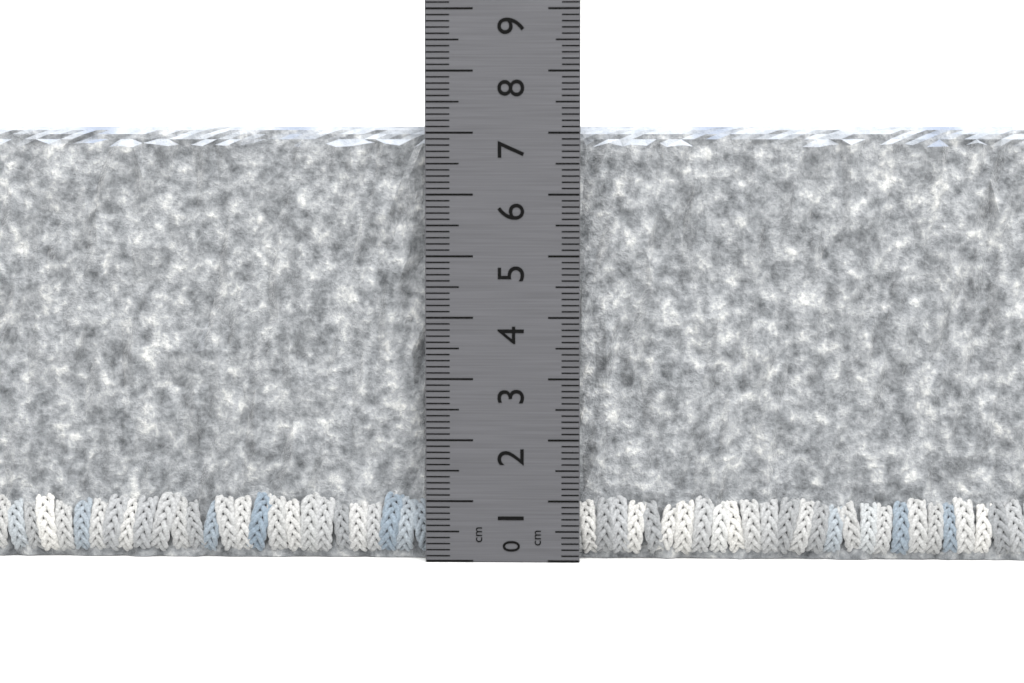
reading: 7.1 cm
